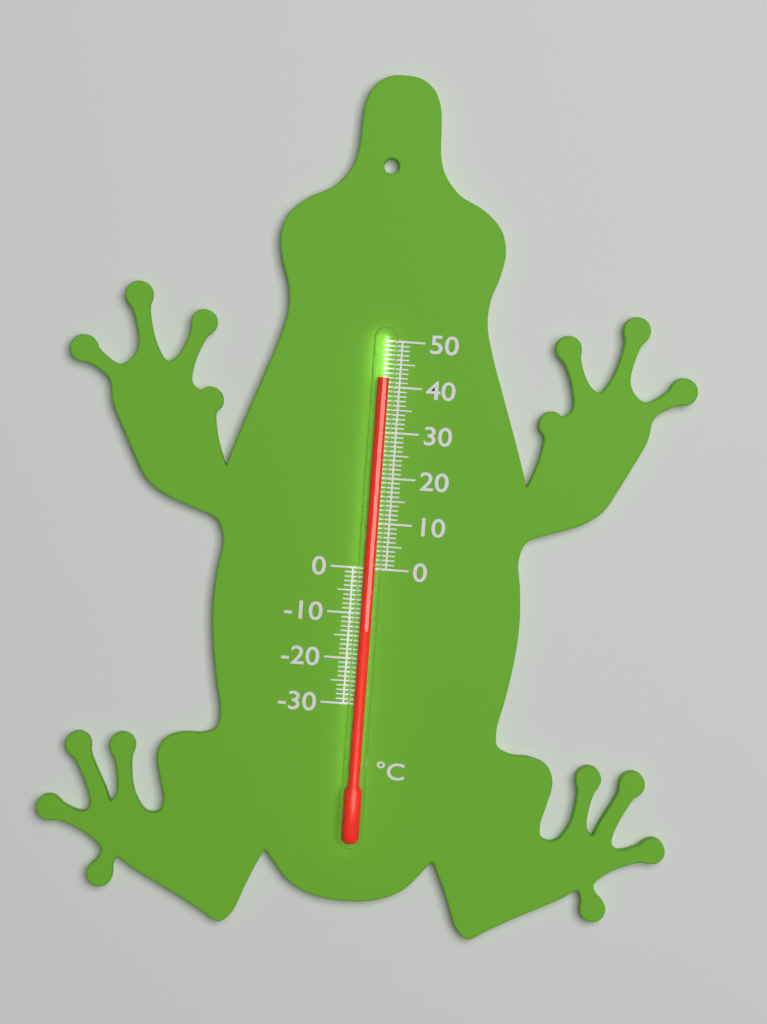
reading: 42 °C
